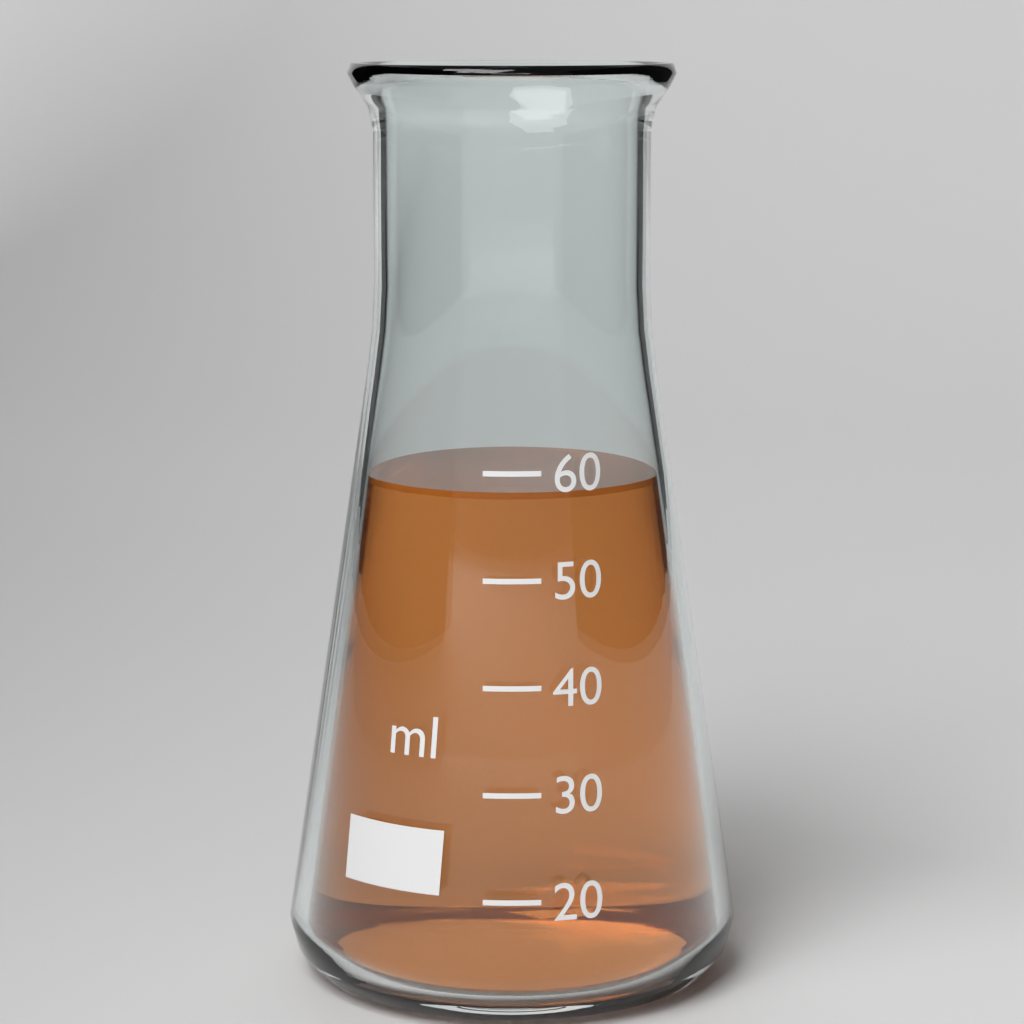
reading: 58 ml
